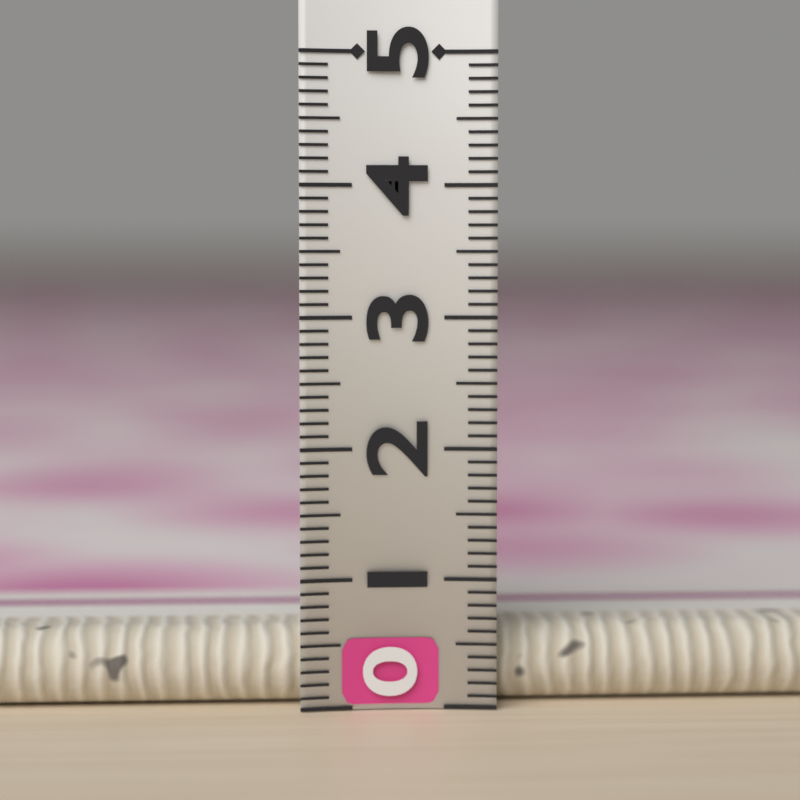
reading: 0.6 (no unit)
